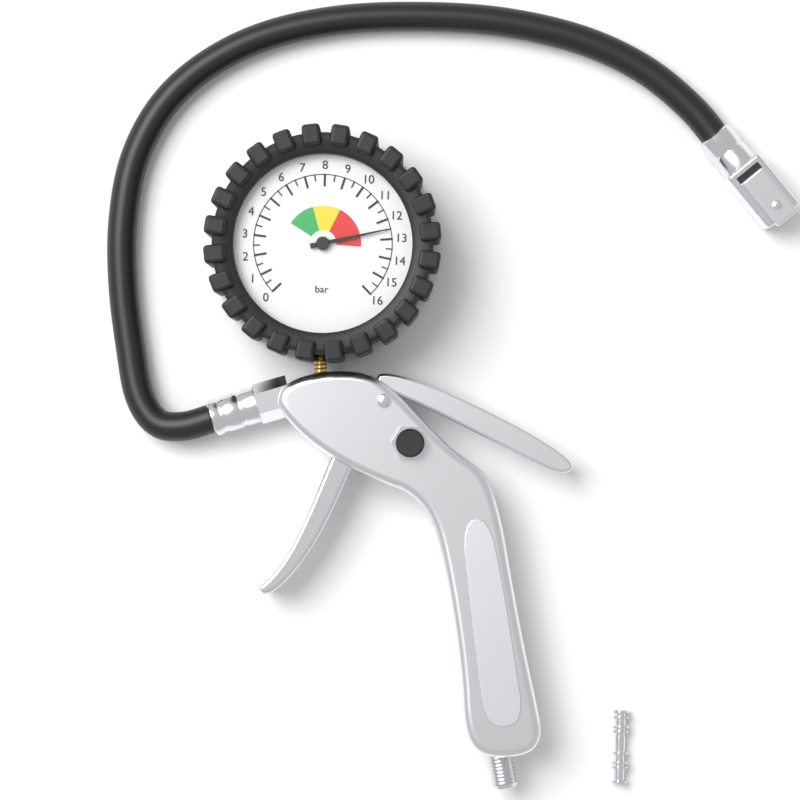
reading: 12.5 bar
